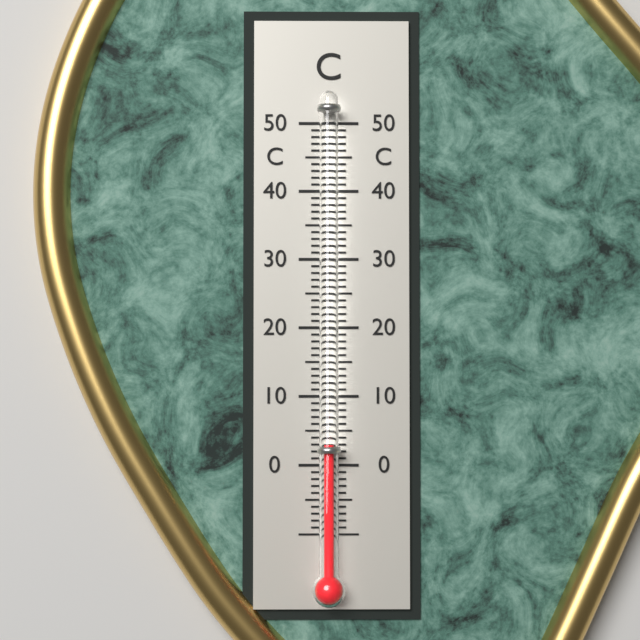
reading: 3 °C
